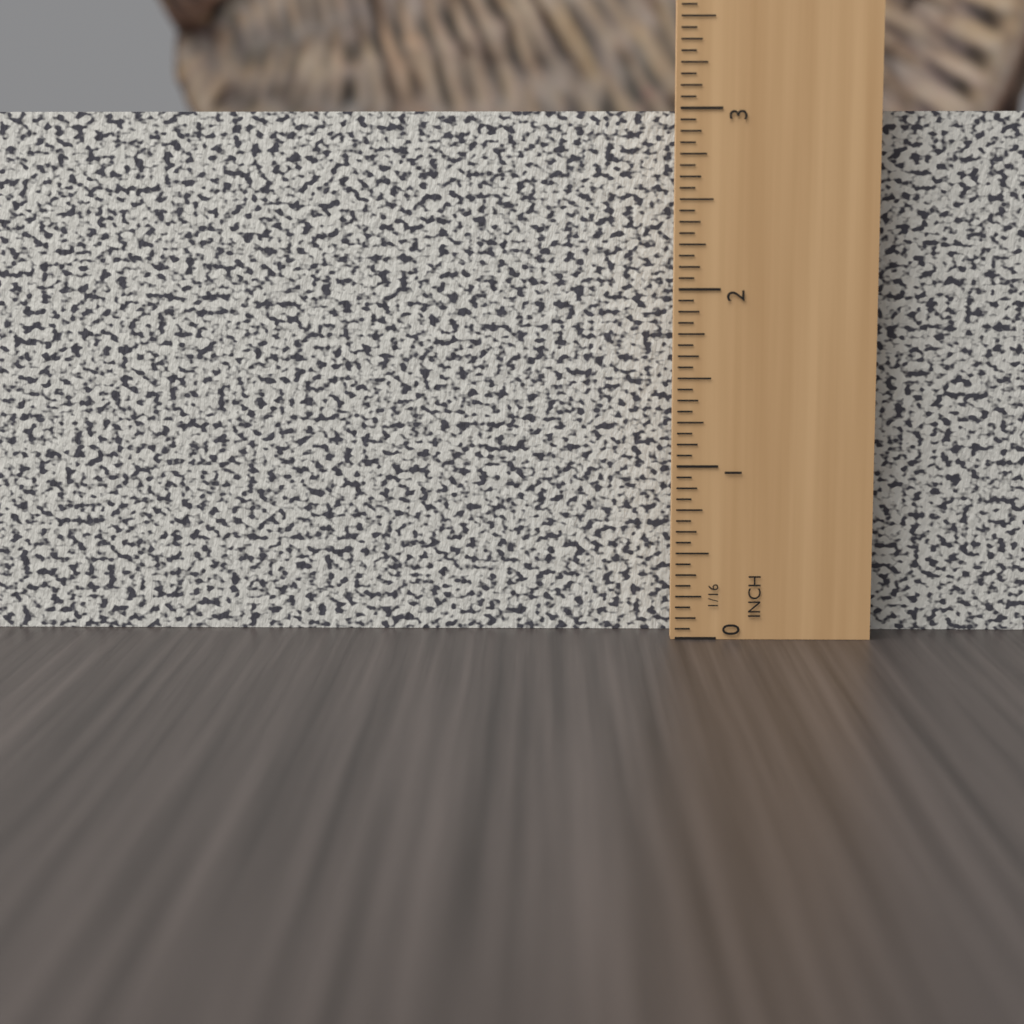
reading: 3.0000 in
